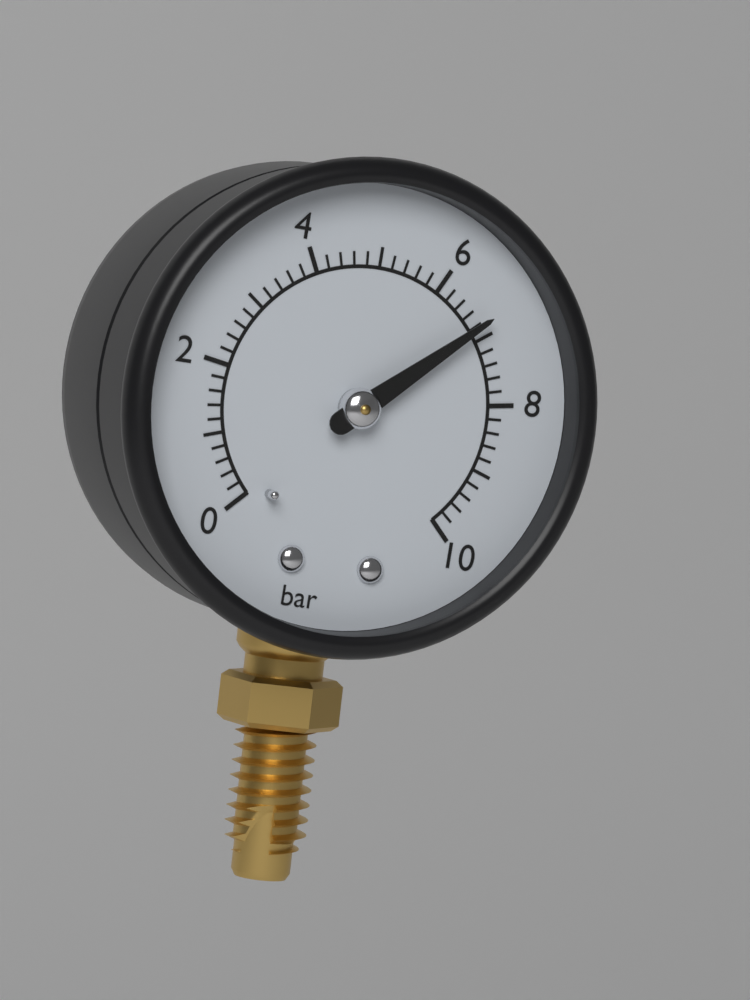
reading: 6.8 bar
